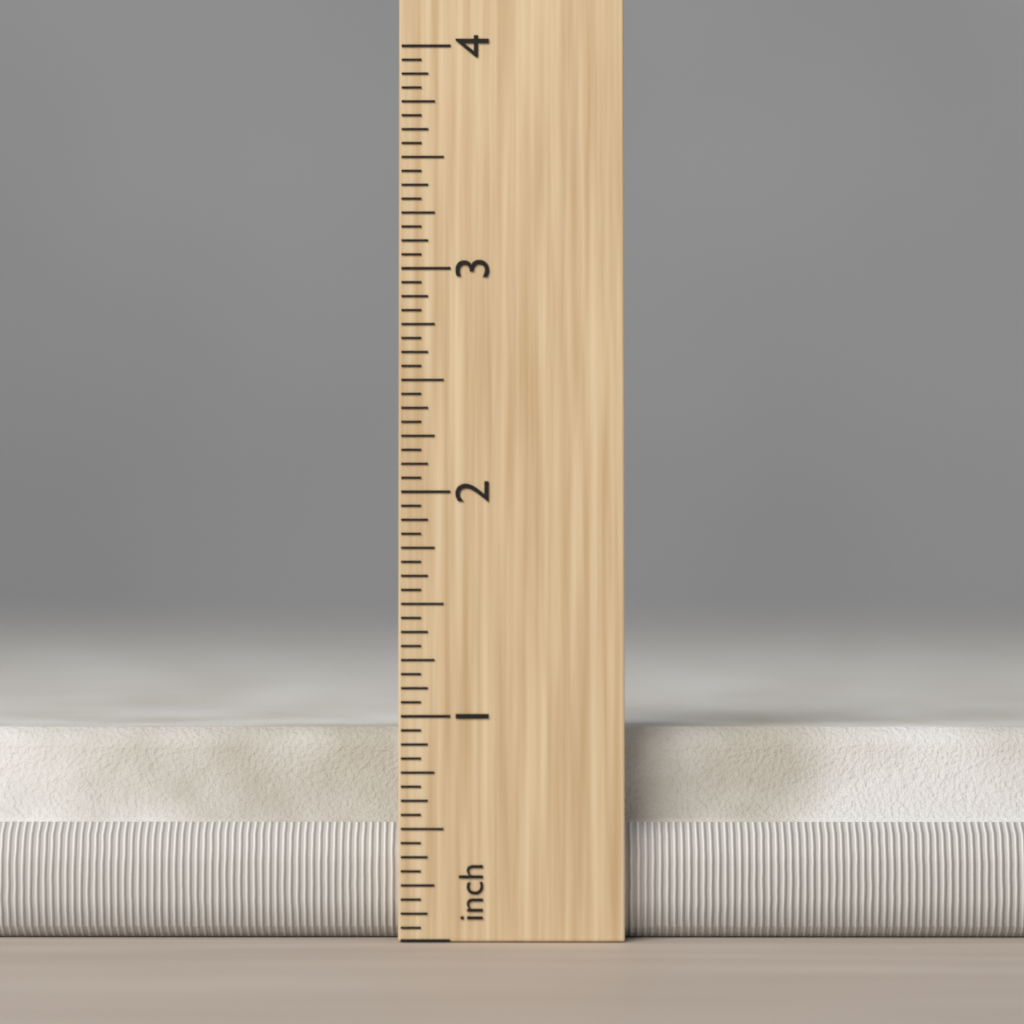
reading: 0.9375 in
